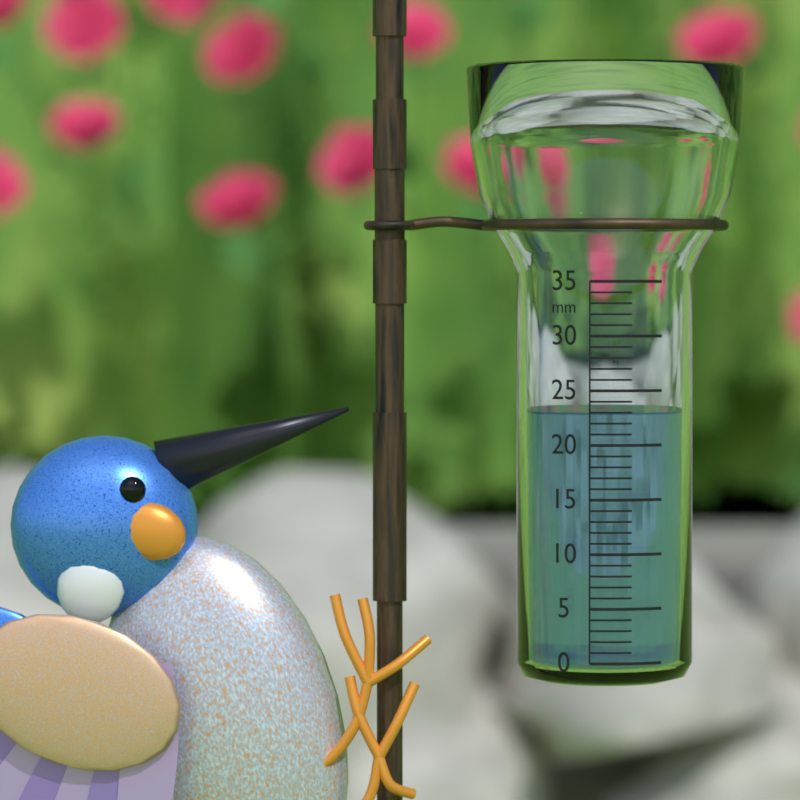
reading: 23 mm
